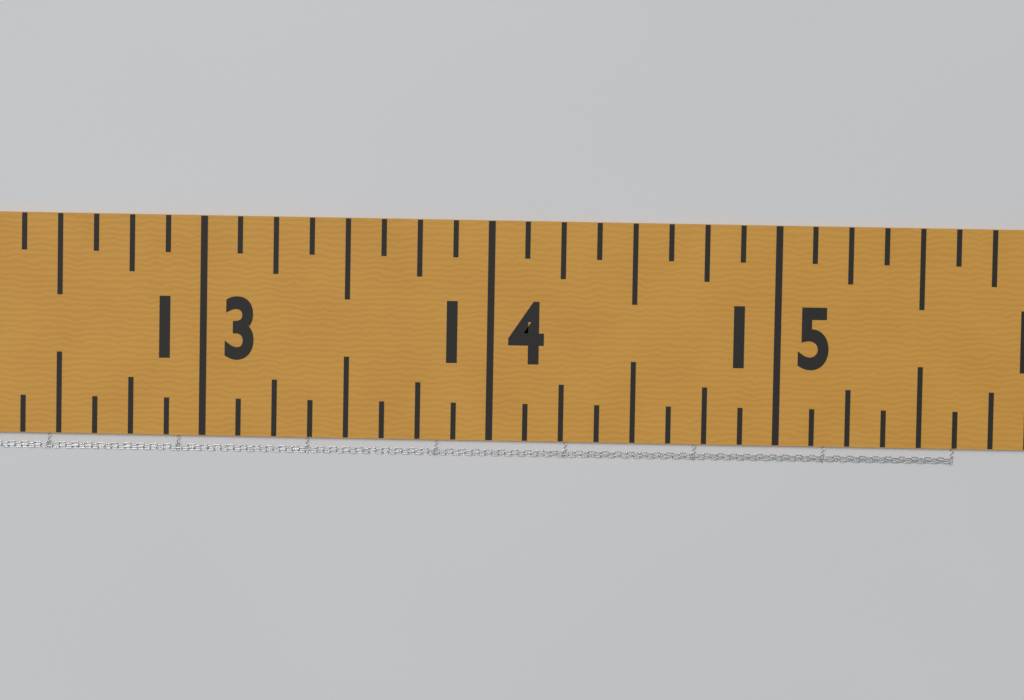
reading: 15.625 in
